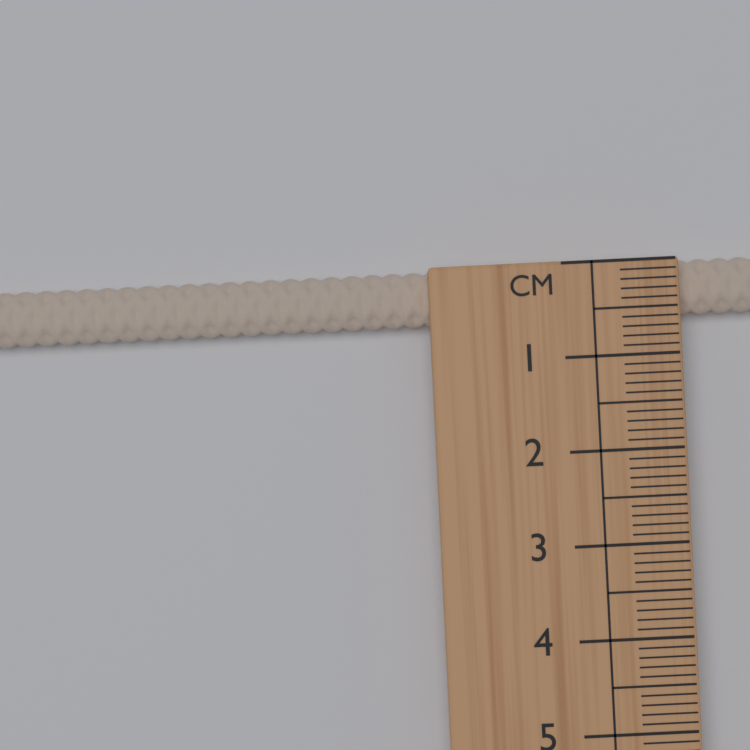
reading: 0.6 cm
